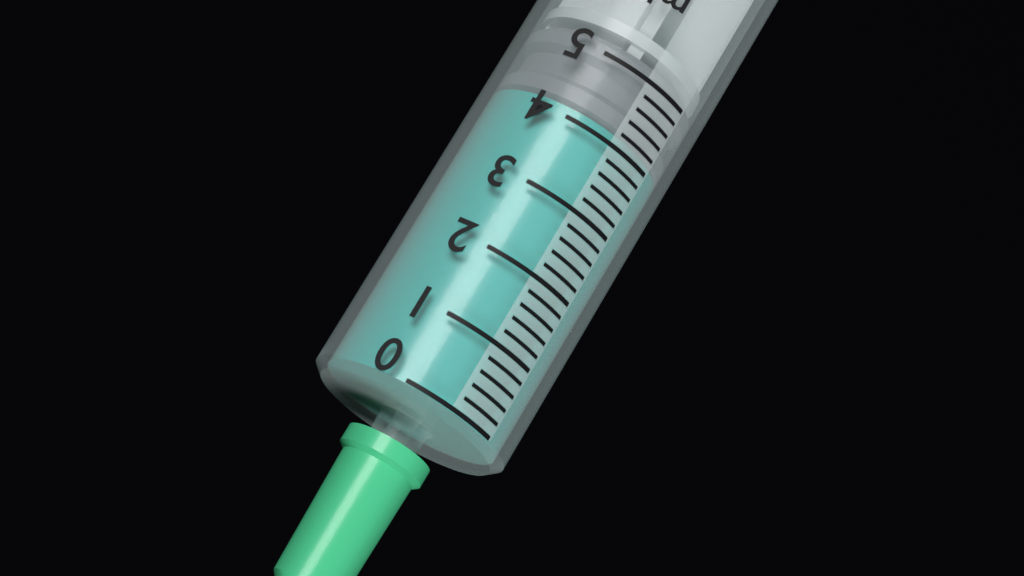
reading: 4.2 ml
